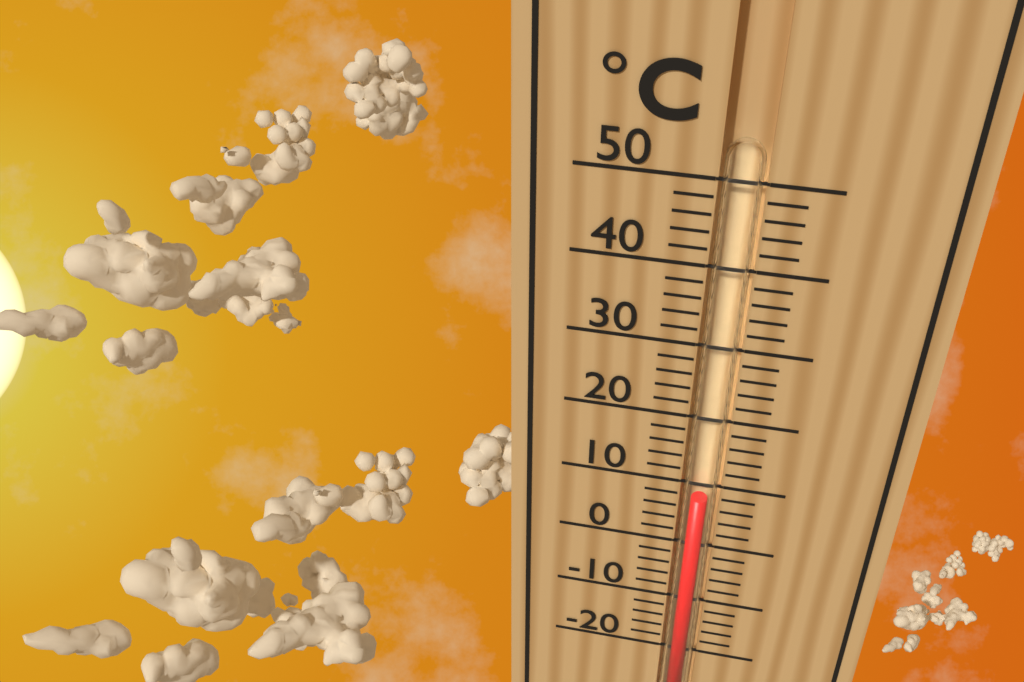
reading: 8 °C
